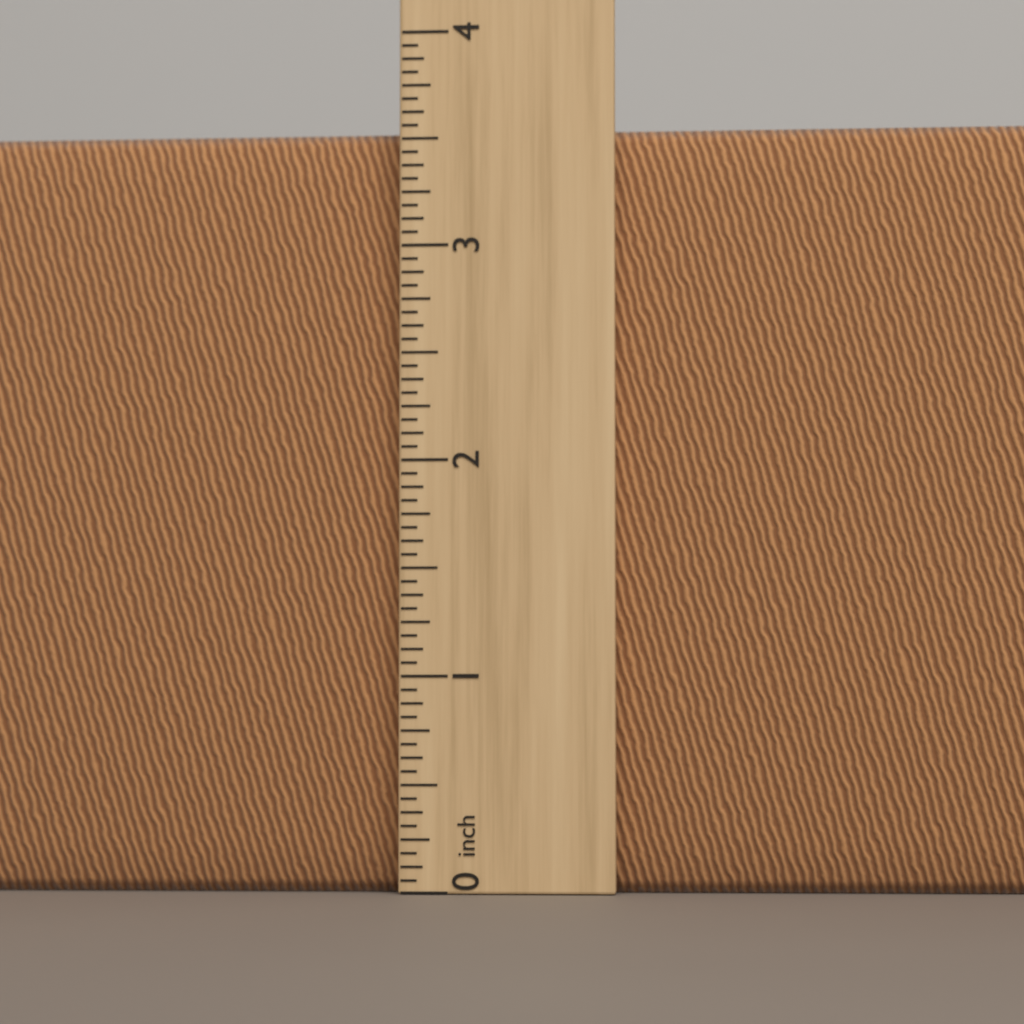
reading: 3.5625 inch
